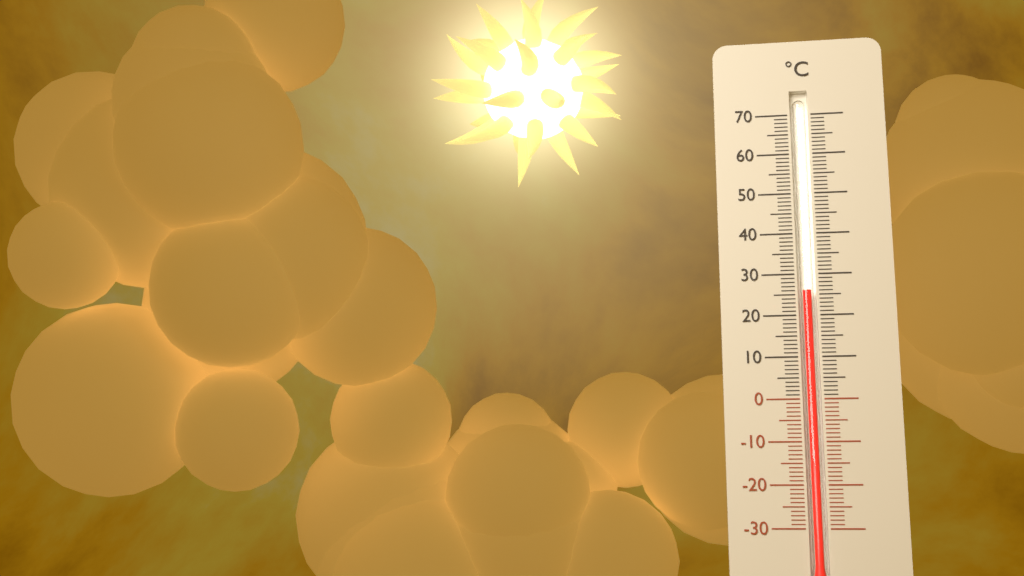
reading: 26 °C
